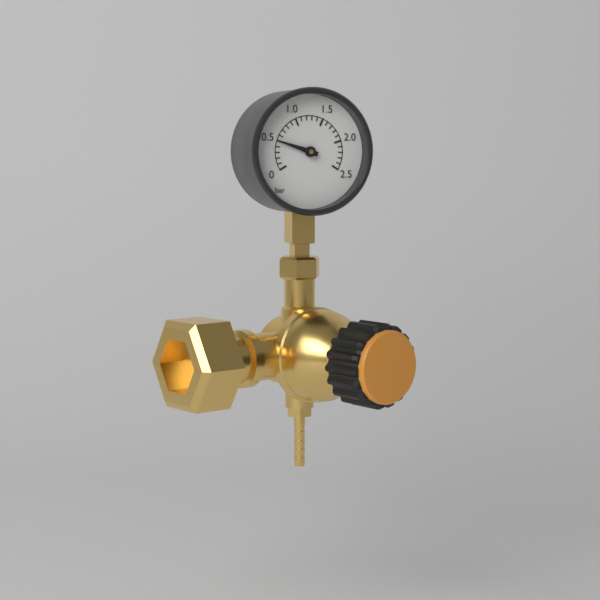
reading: 0.5 bar
